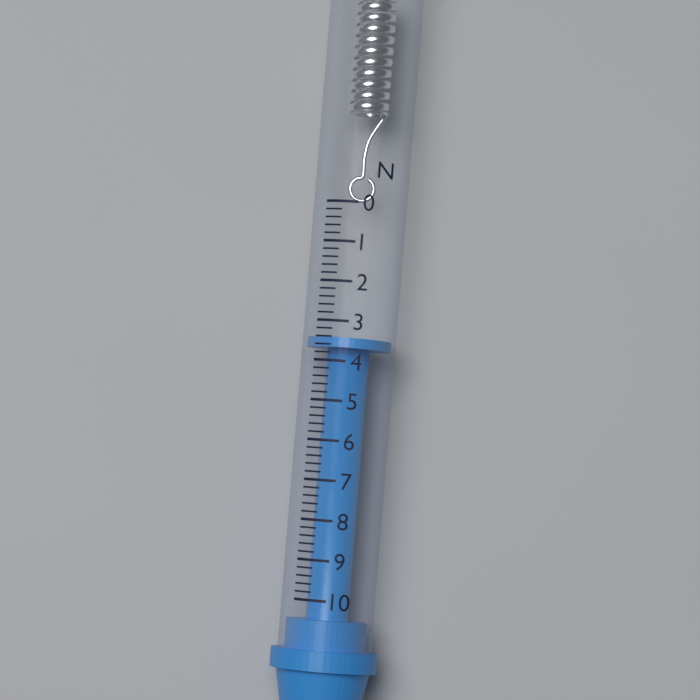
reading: 3.4 N
